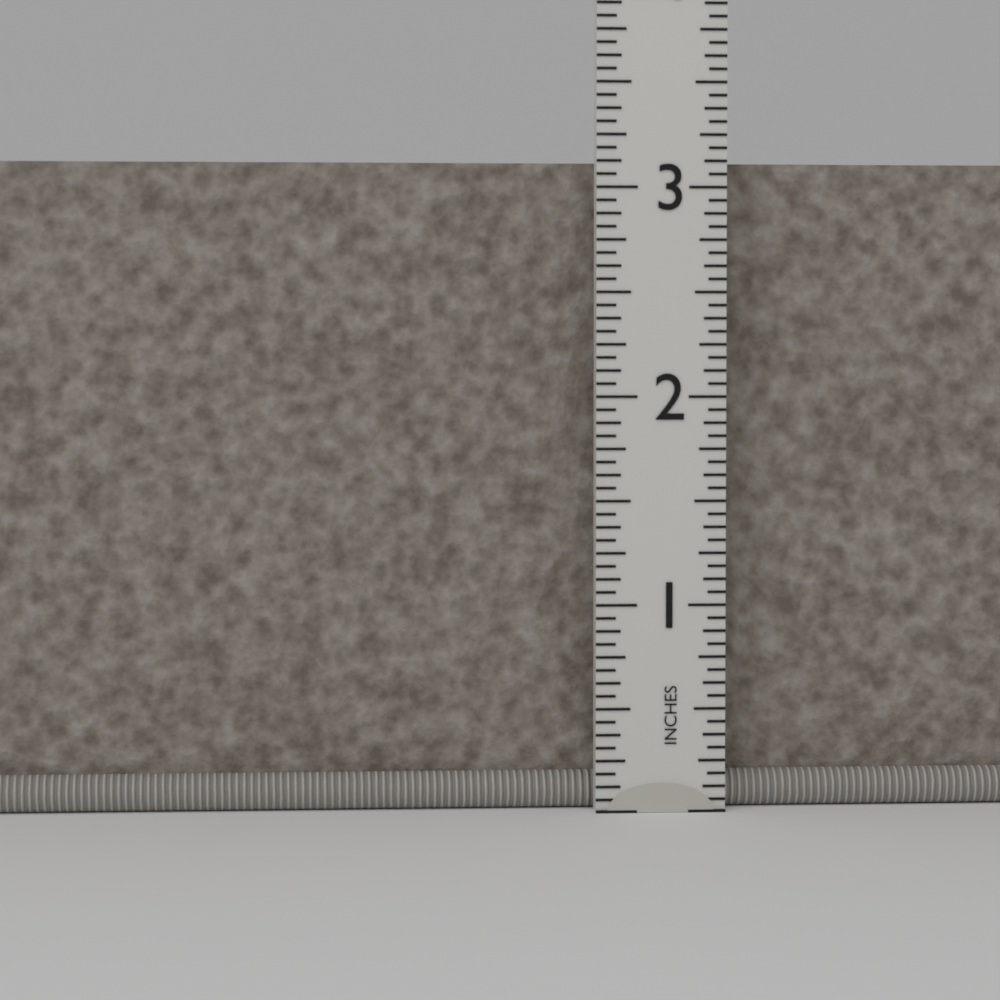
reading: 3.1250 in
